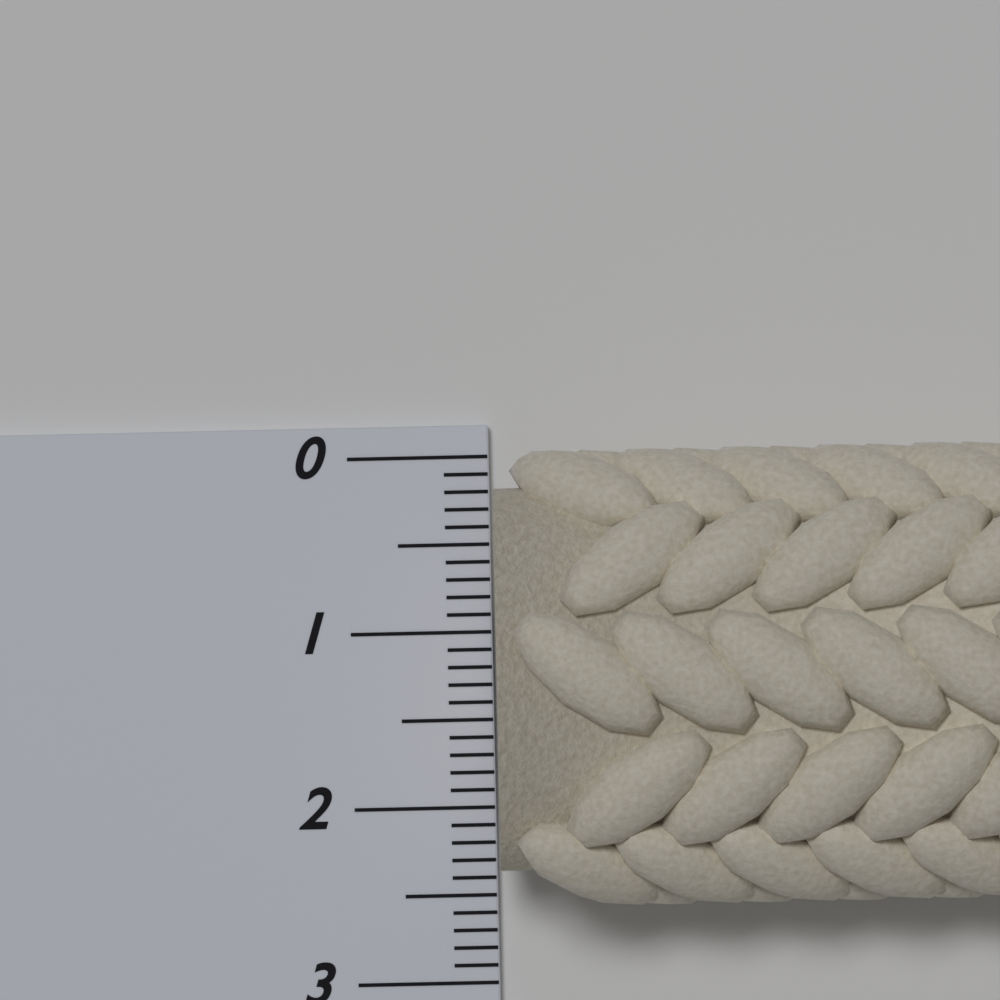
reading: 2.6 (no unit)
